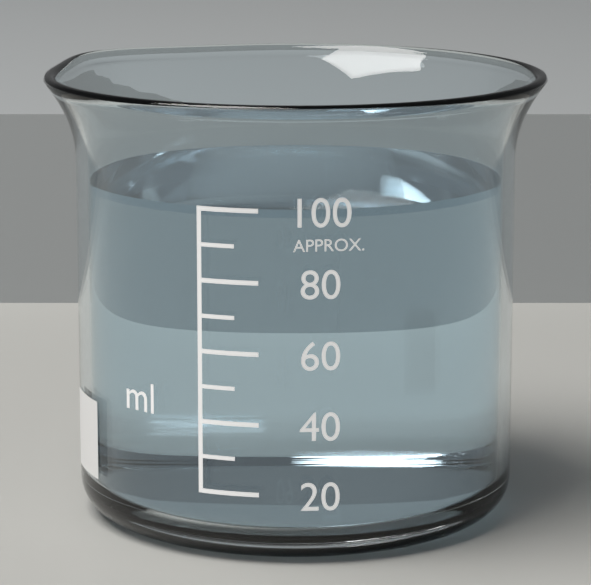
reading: 100 ml
